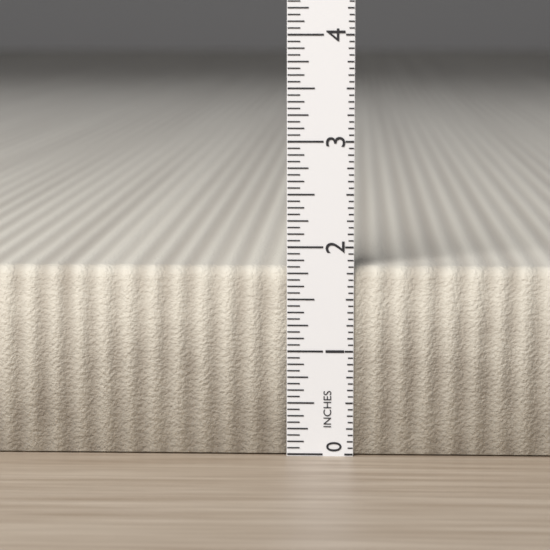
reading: 1.8125 in
